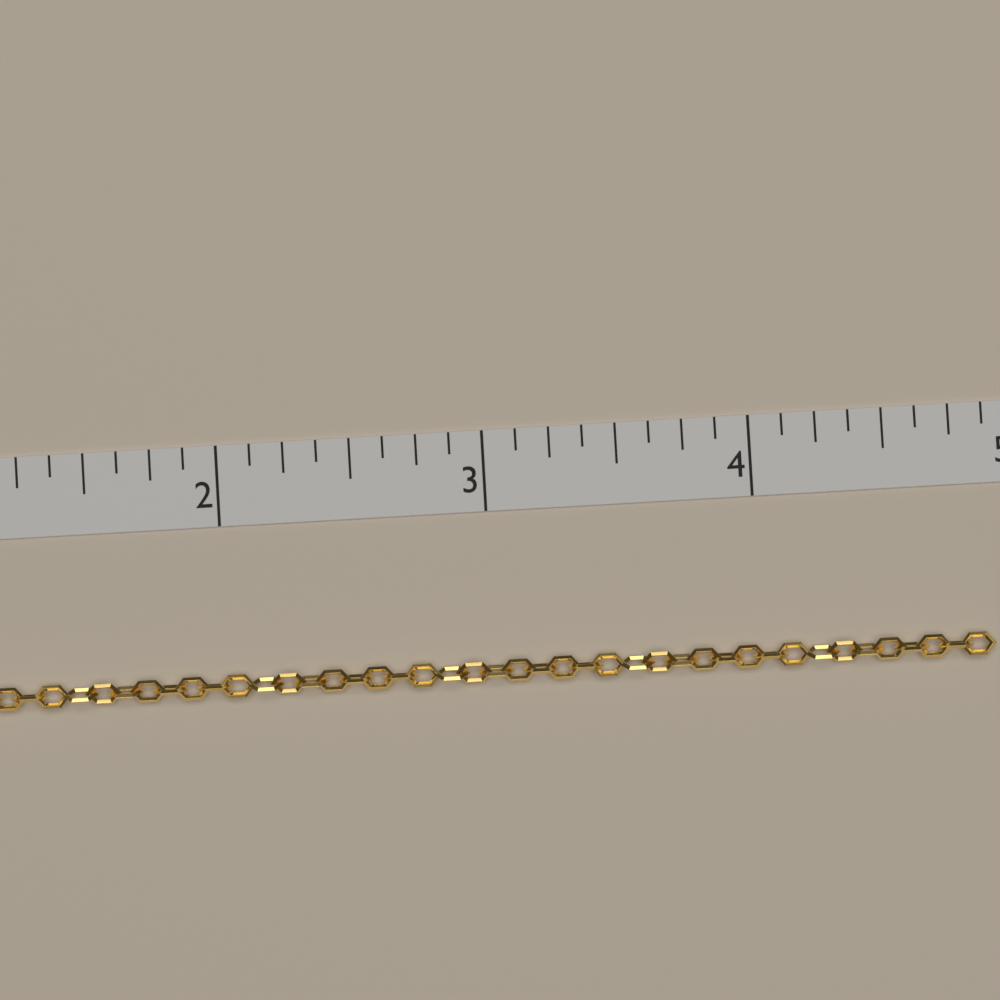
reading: 4.875 in
